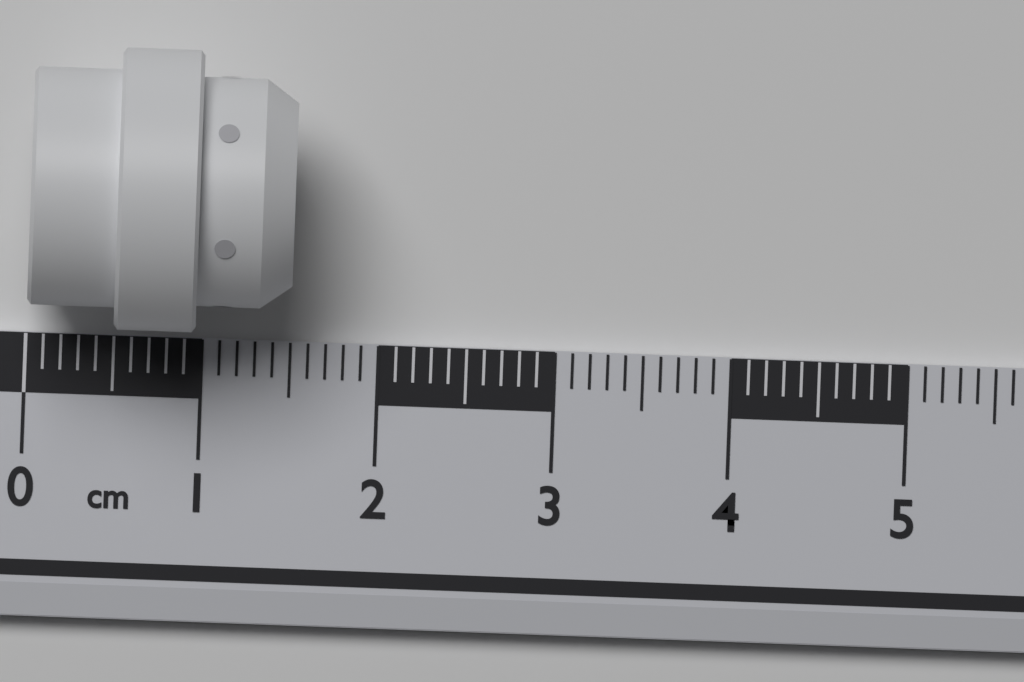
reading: 1.5 cm
